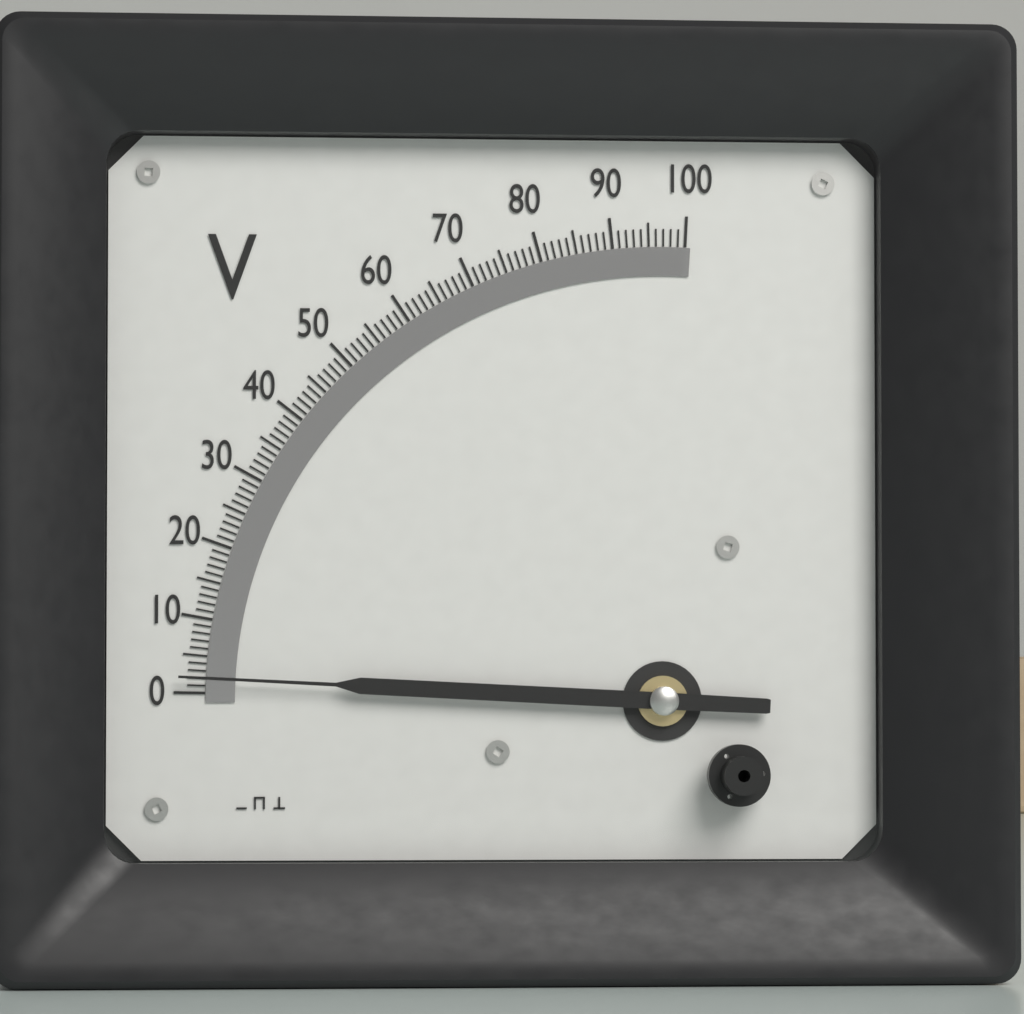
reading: 2 V
